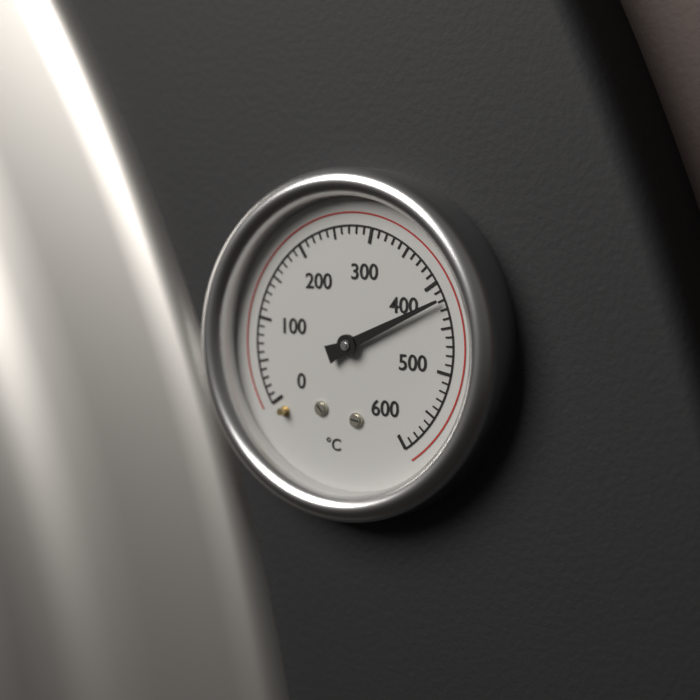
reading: 420 °C
